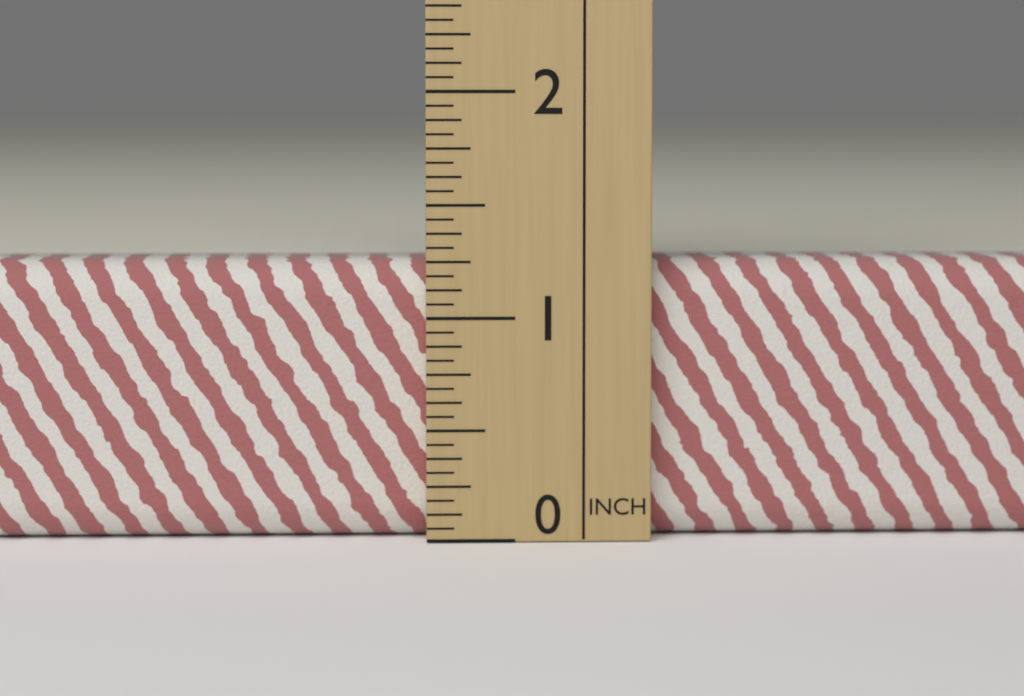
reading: 1.2500 in
